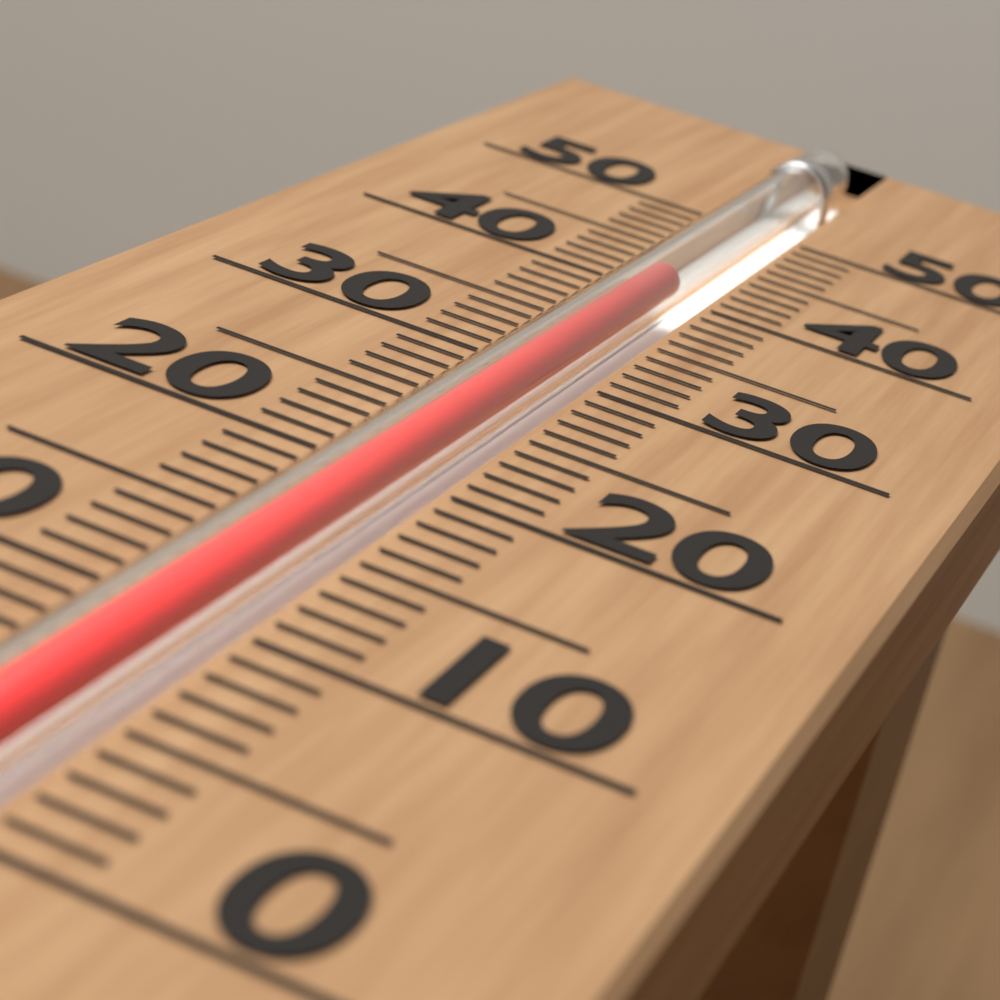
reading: 40 (no unit)
